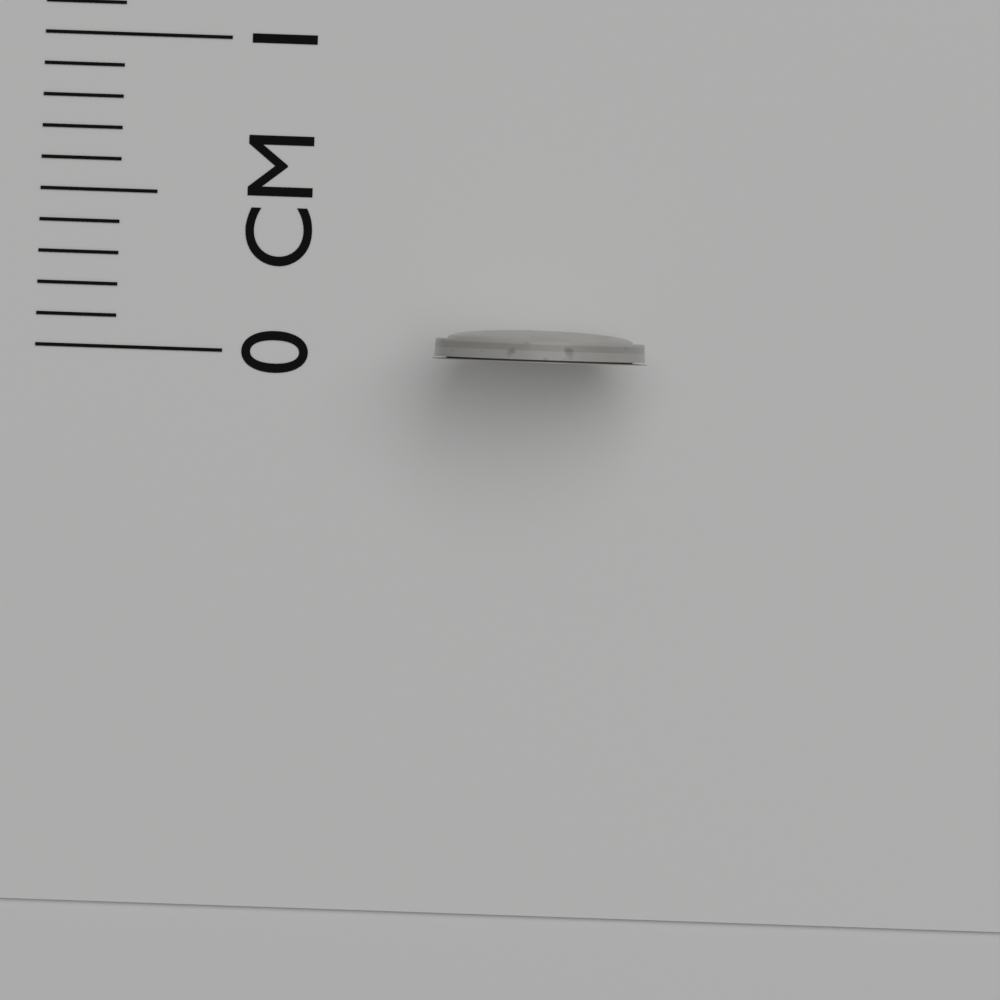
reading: 0.1 cm
